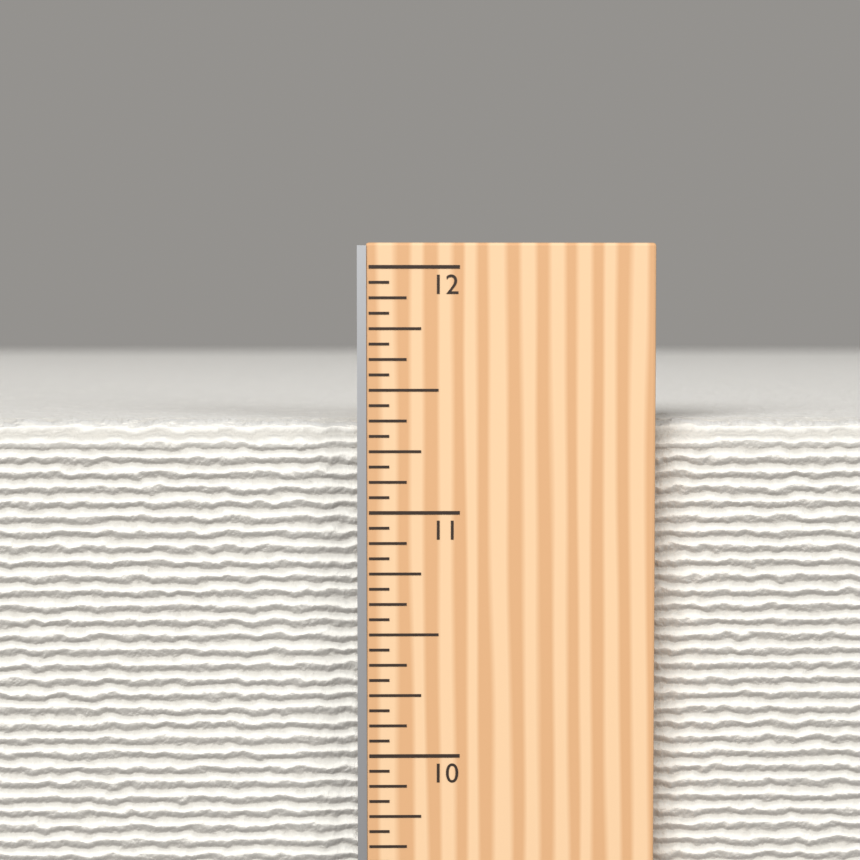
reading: 11.3750 in
